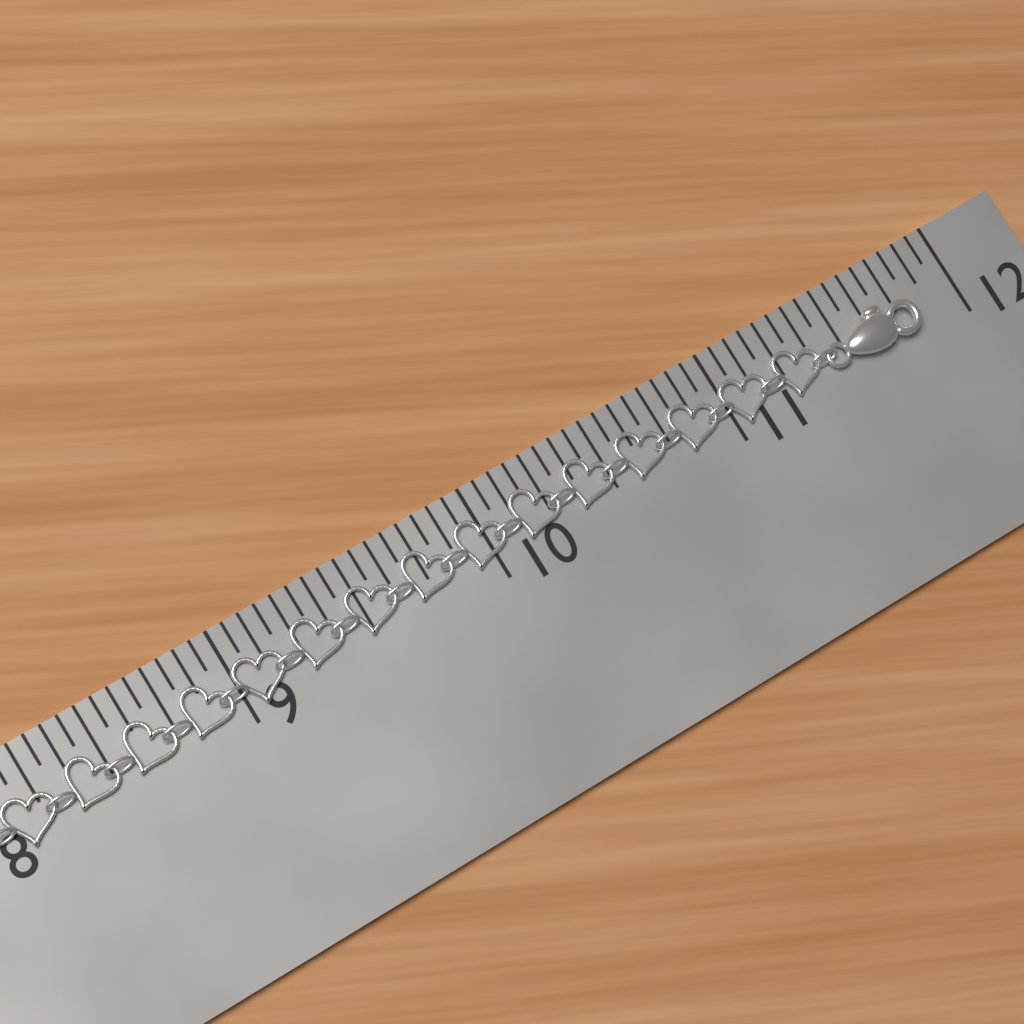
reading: 11.8125 in
